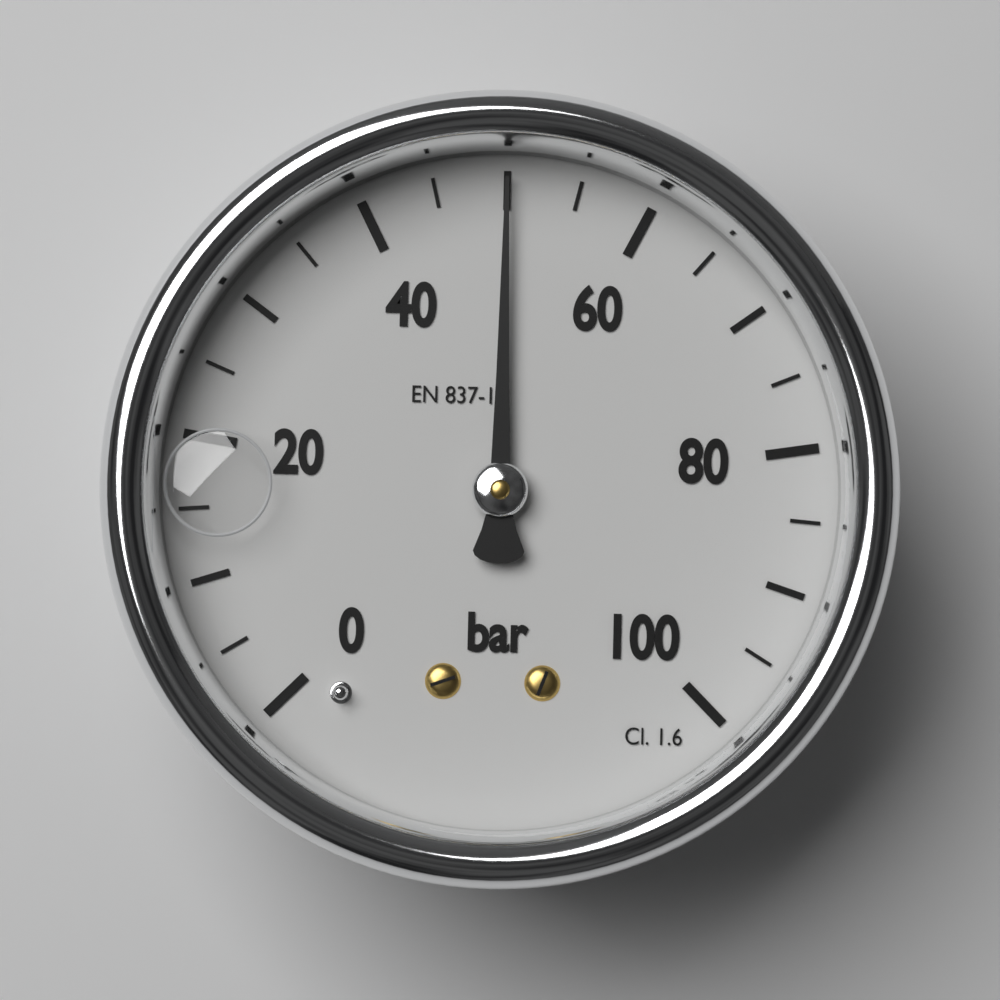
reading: 50 bar
